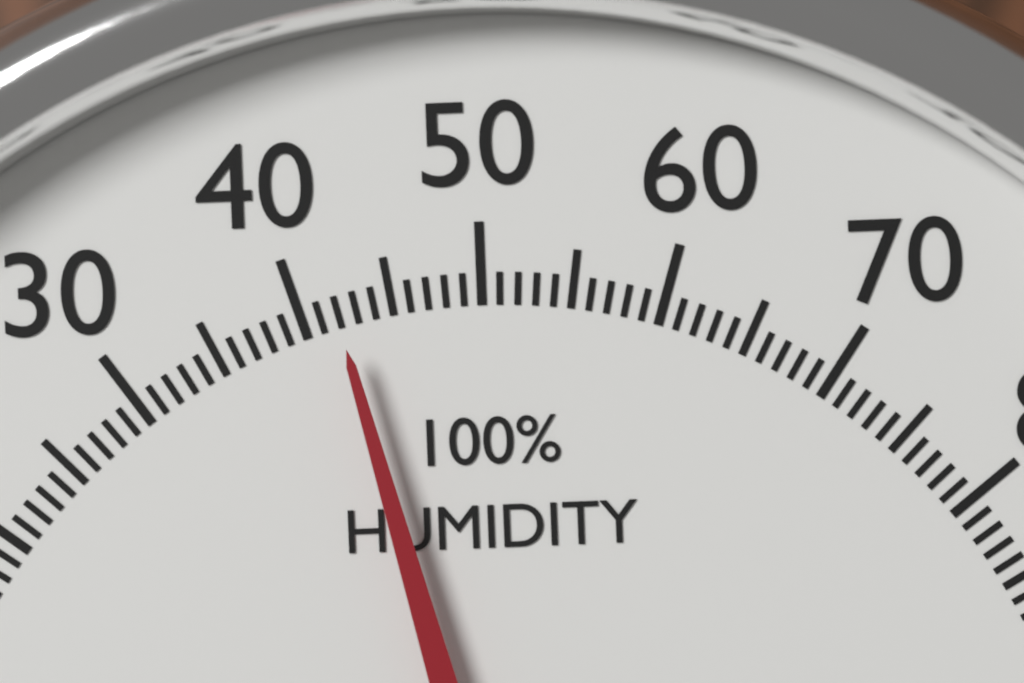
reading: 42 %
